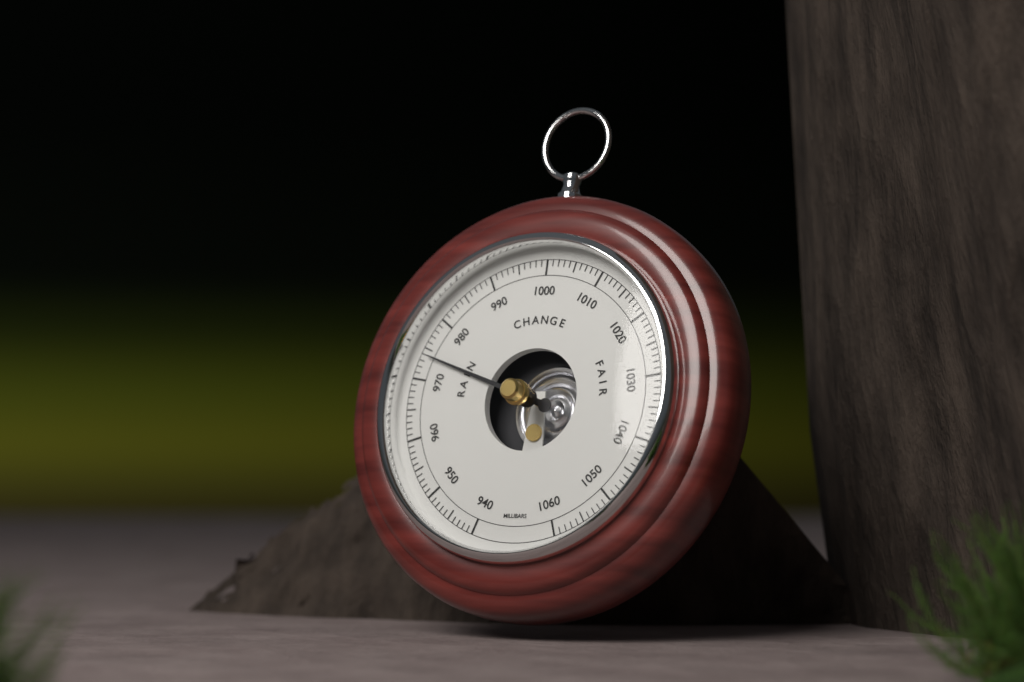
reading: 974 mbar
